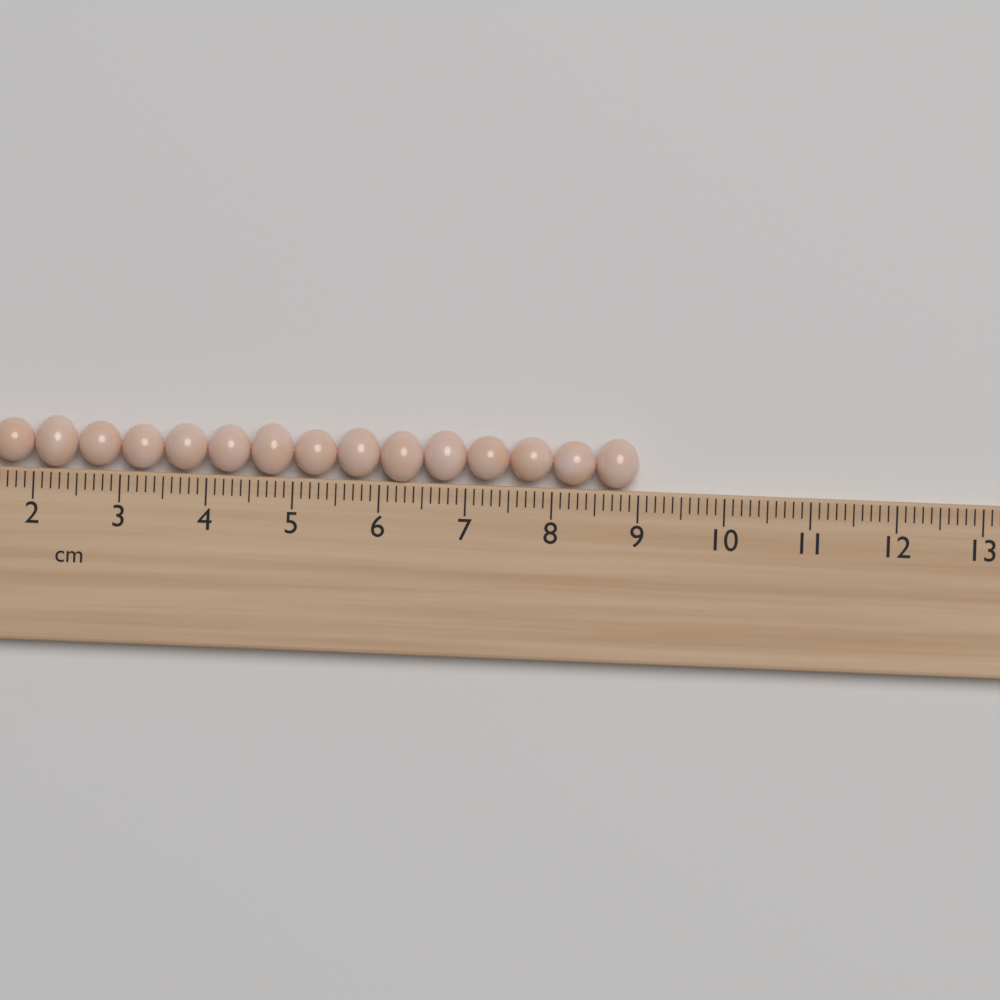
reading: 9.0 cm
